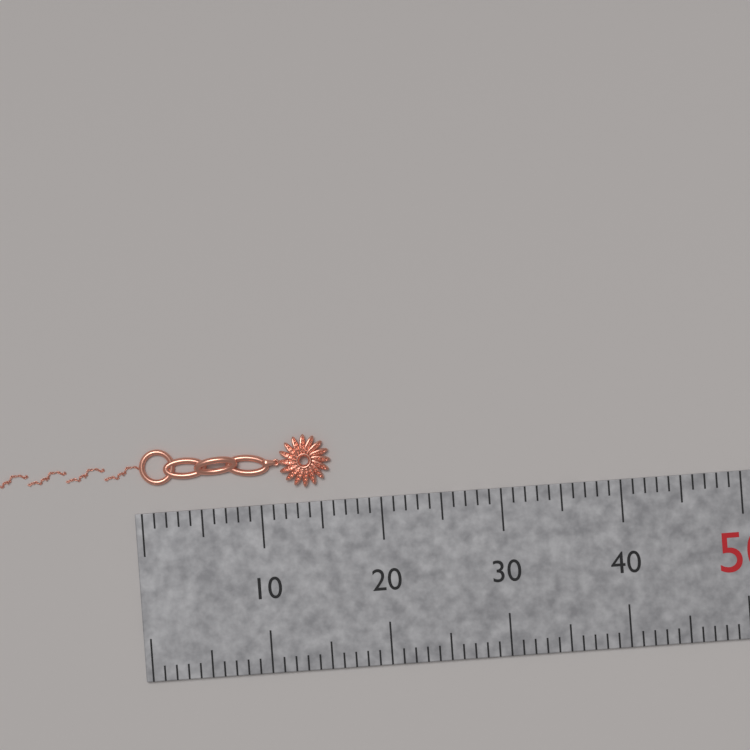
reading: 16 mm
